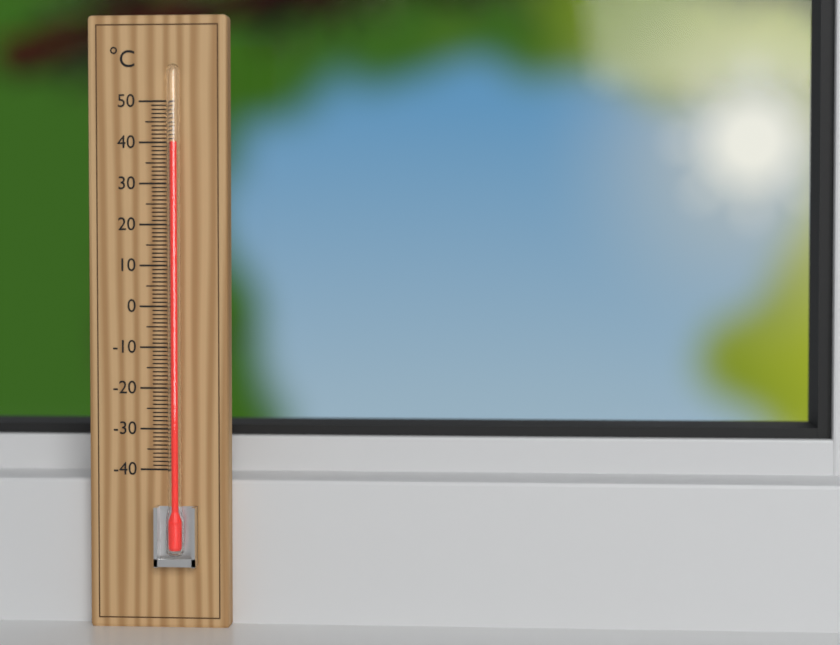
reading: 40 °C
